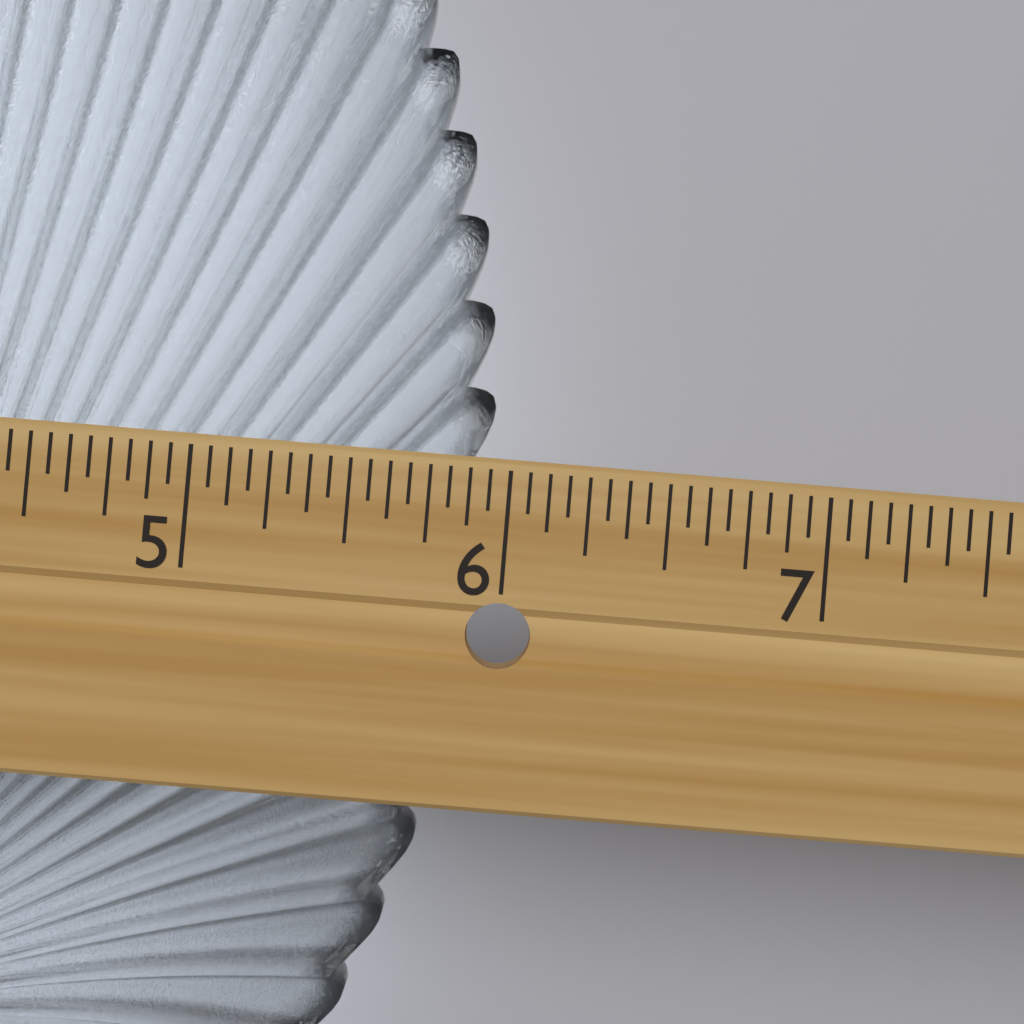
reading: 5.9375 in
